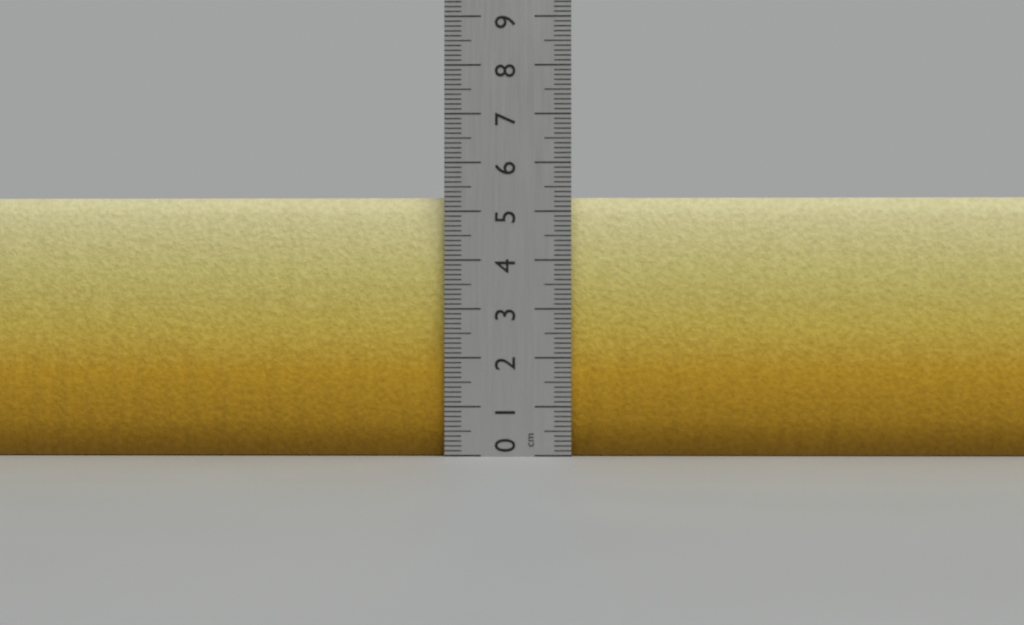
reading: 5.3 cm
